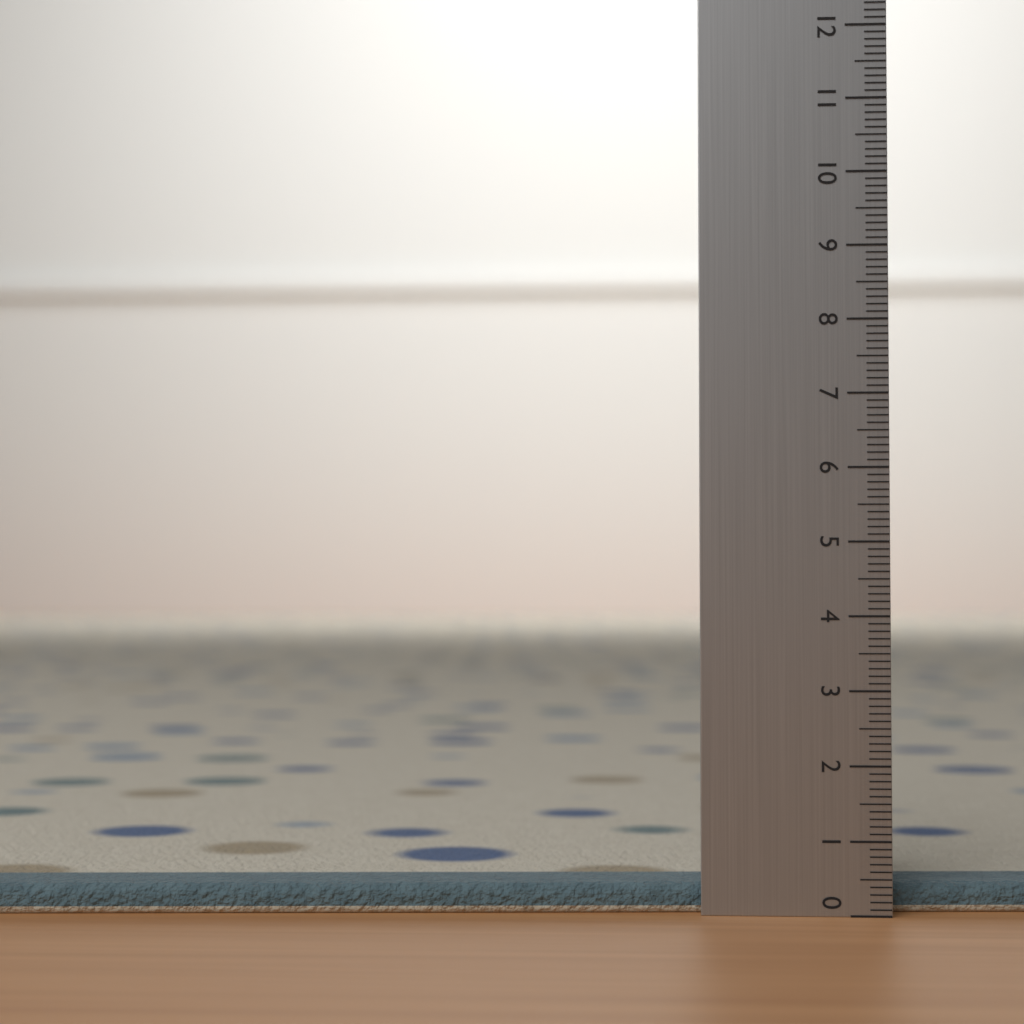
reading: 0.4 (no unit)
